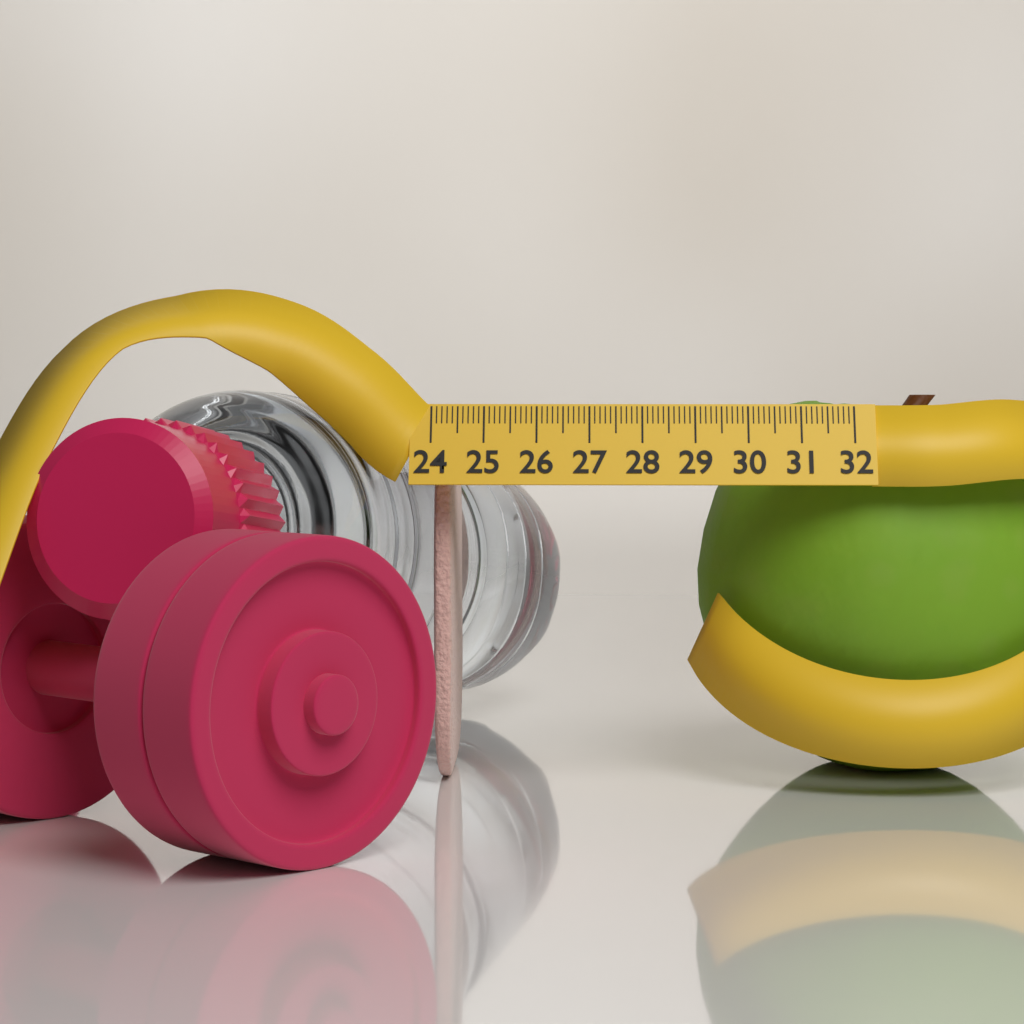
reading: 24.4 (no unit)
